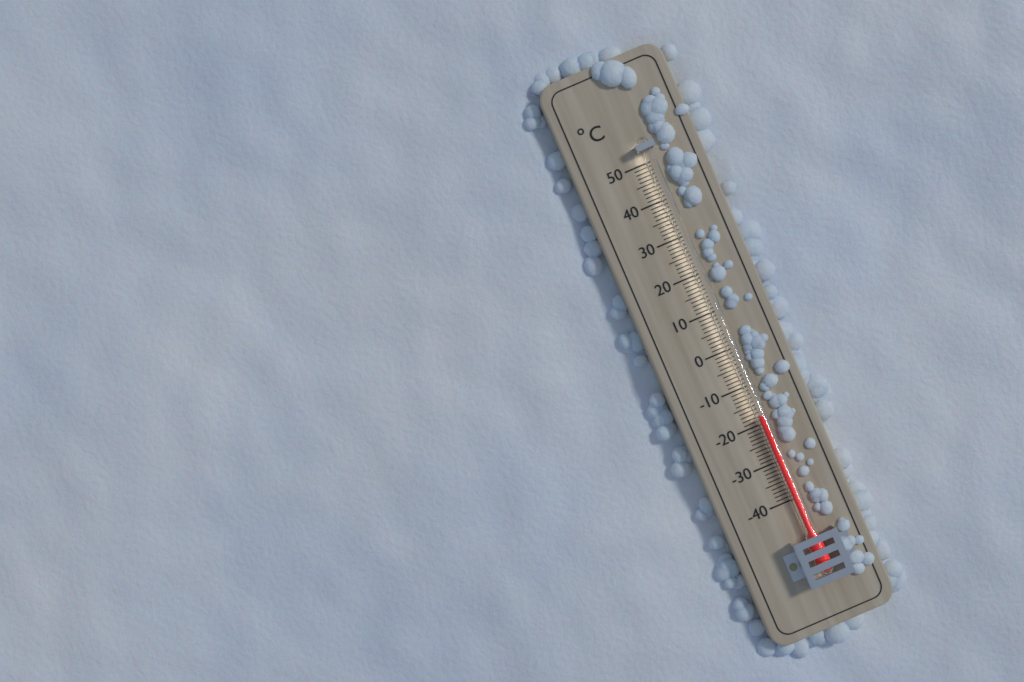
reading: -18 °C
